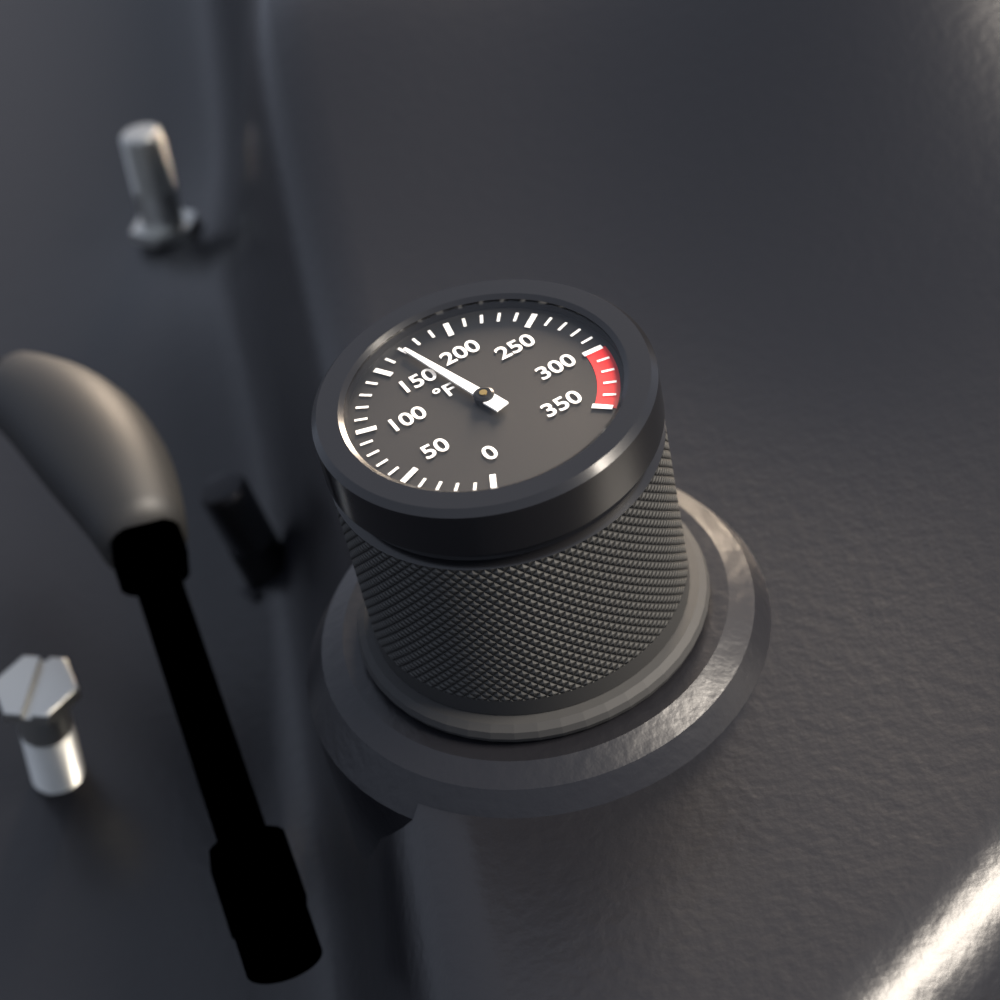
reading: 170 °F
